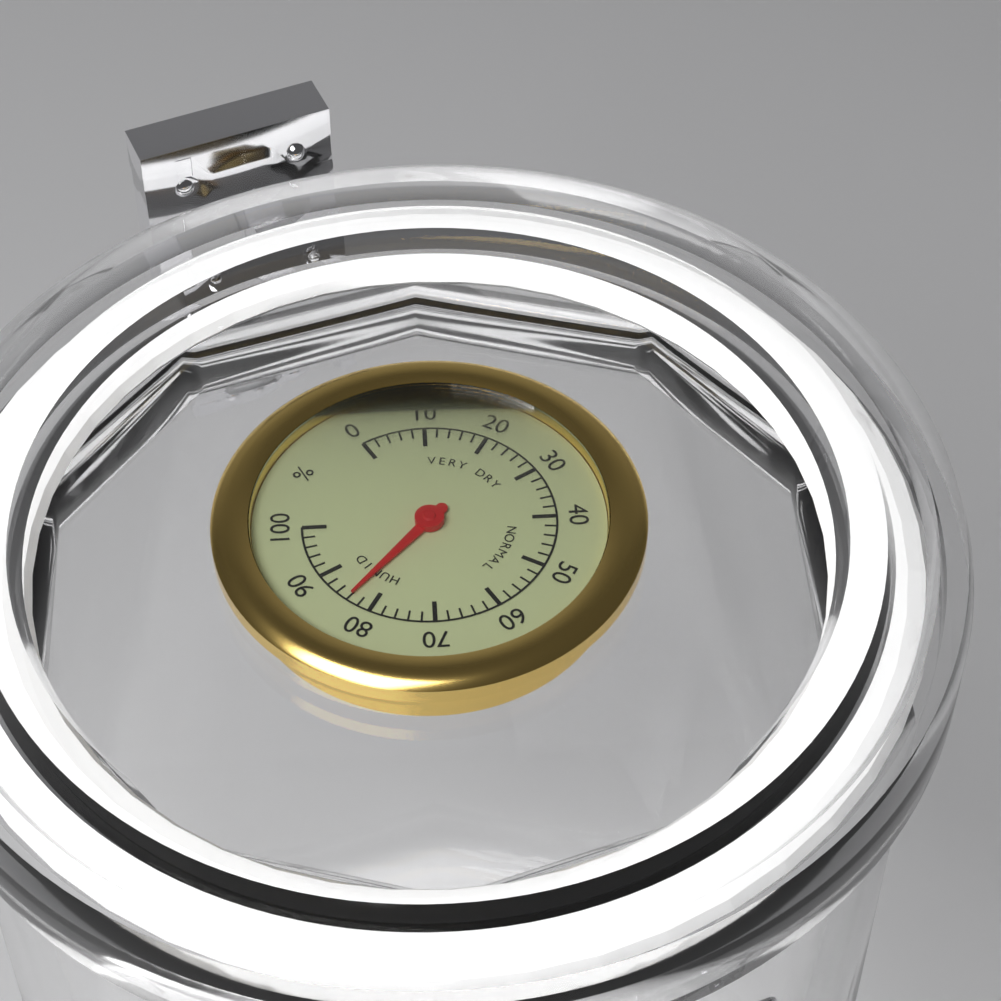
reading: 84 %
